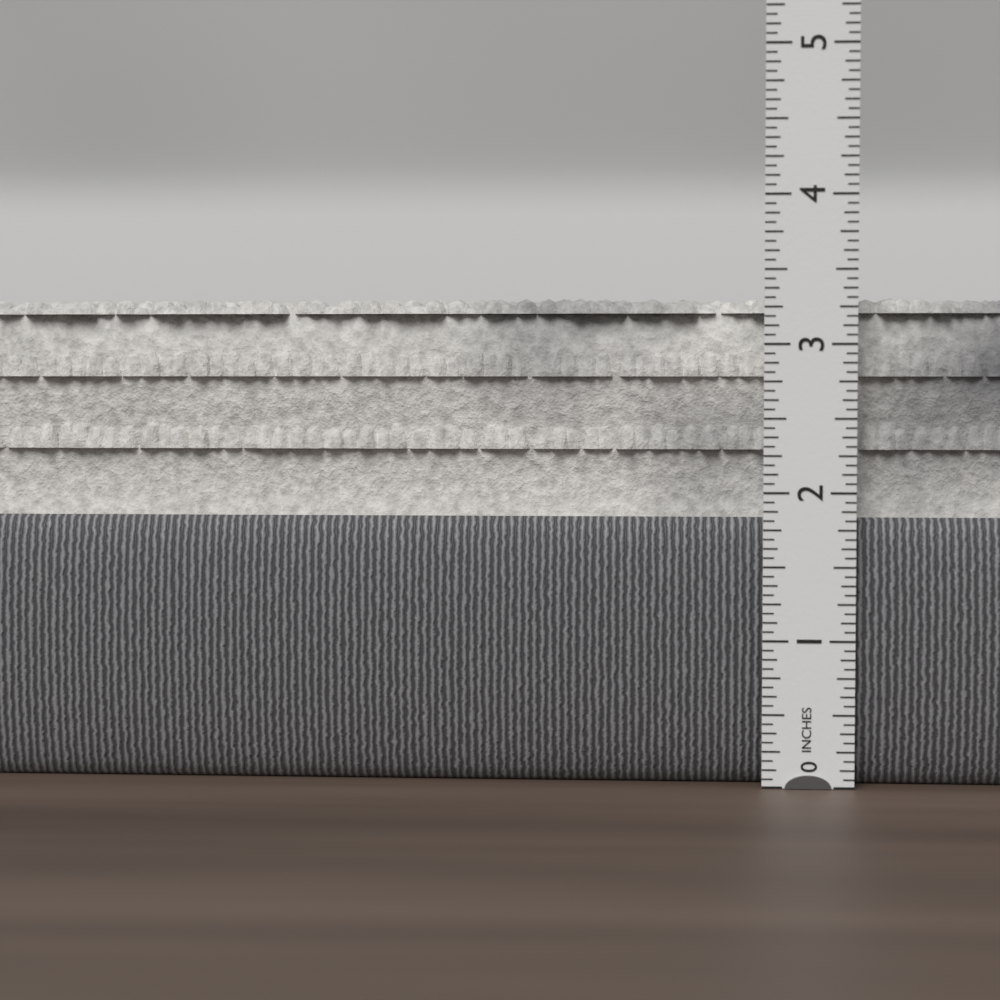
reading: 3.3125 in
